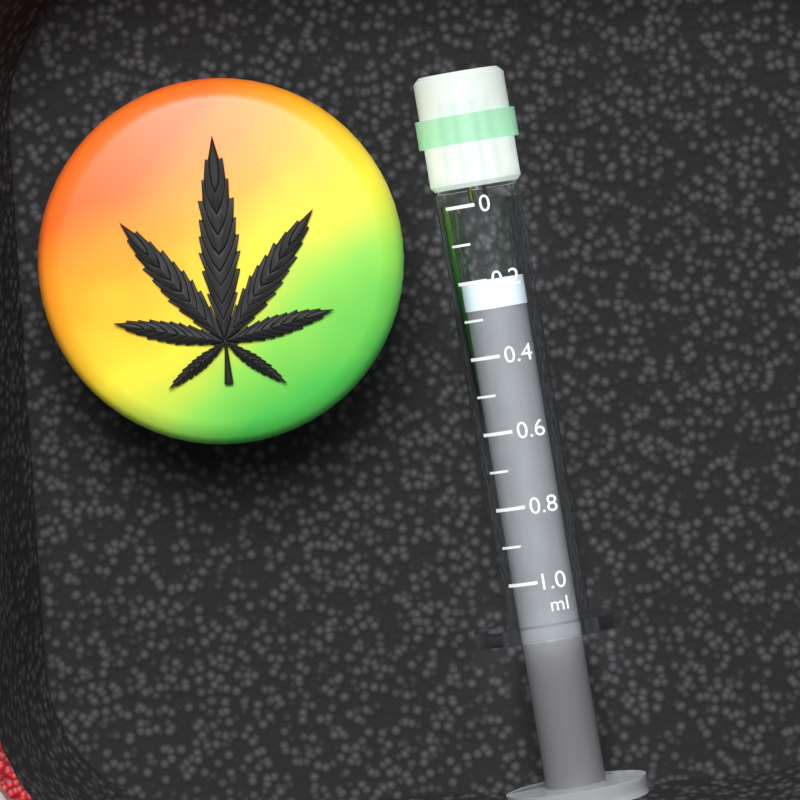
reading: 0.2 ml
